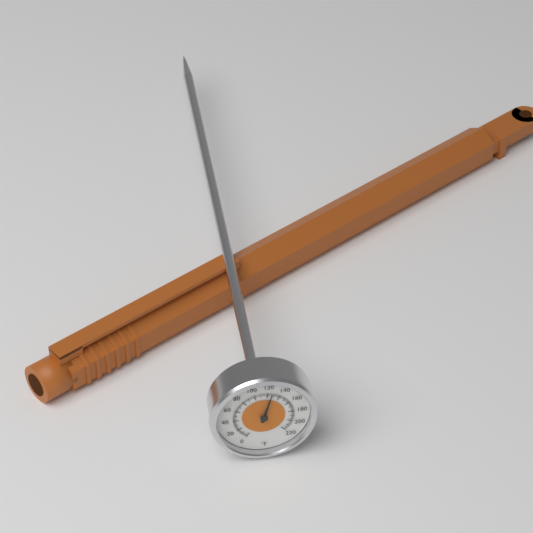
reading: 126 °F
